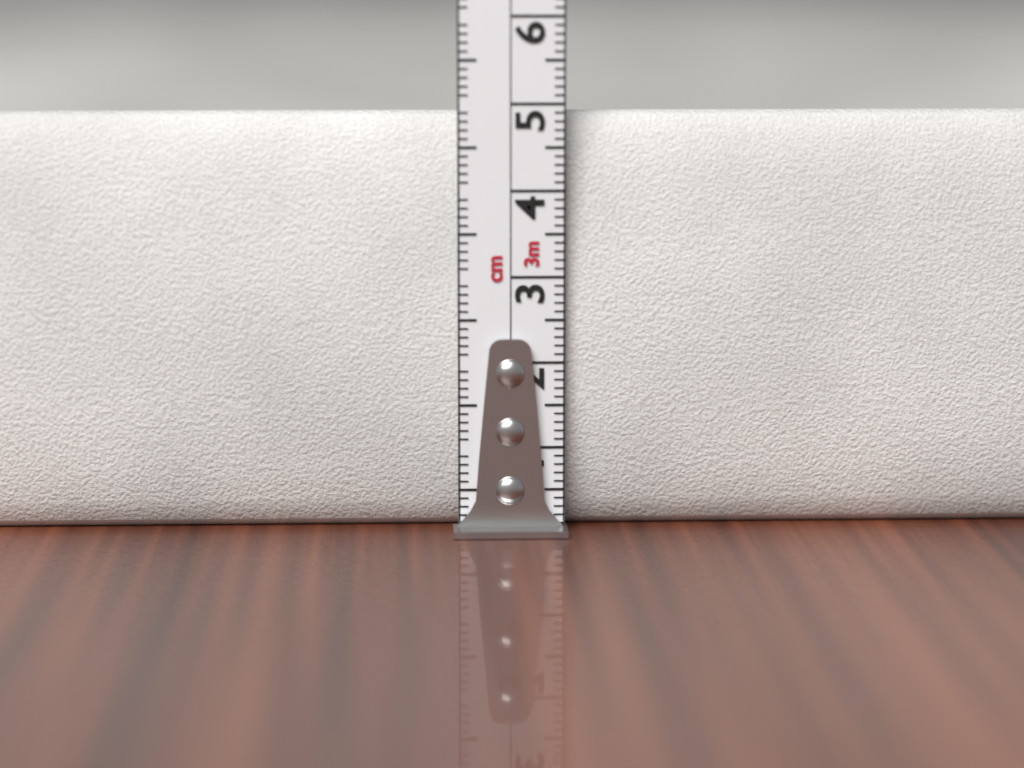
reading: 4.9 cm
